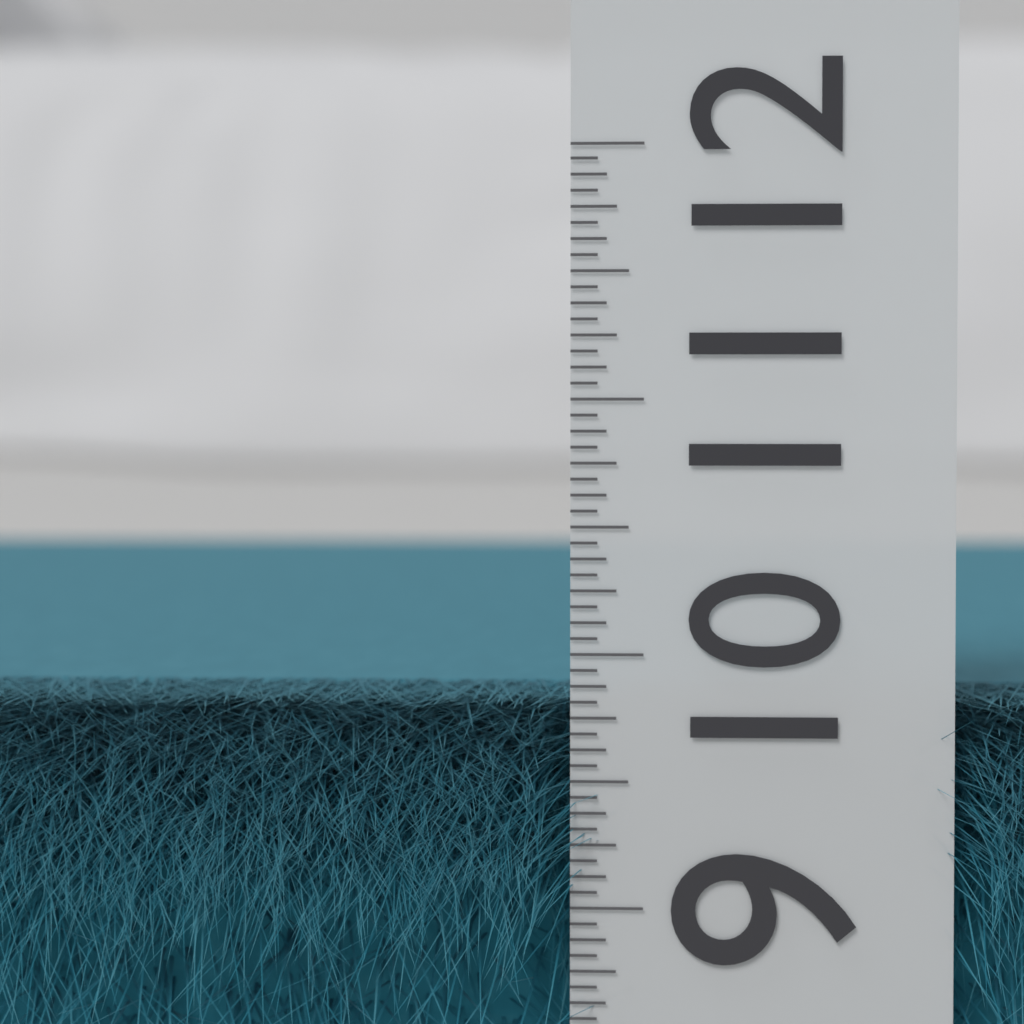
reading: 9.8125 (no unit)
